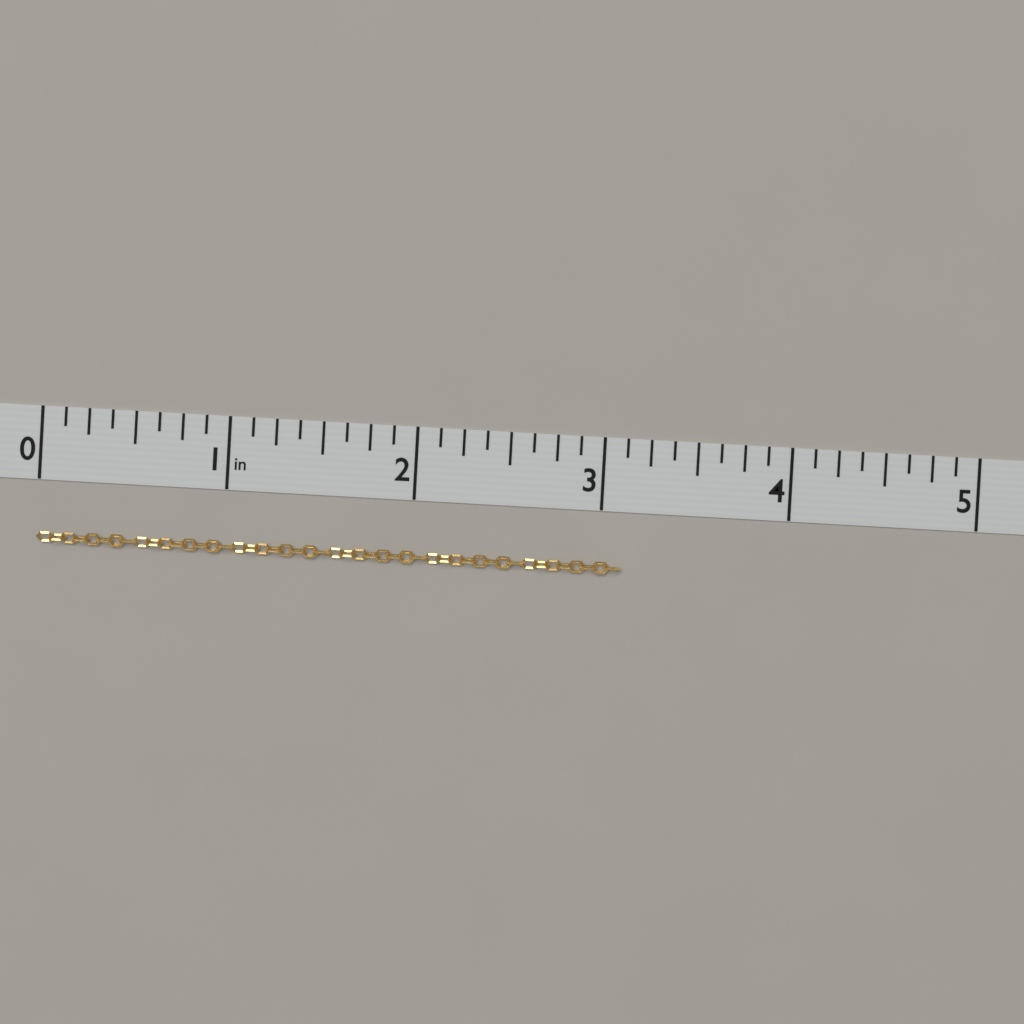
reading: 3.125 in
